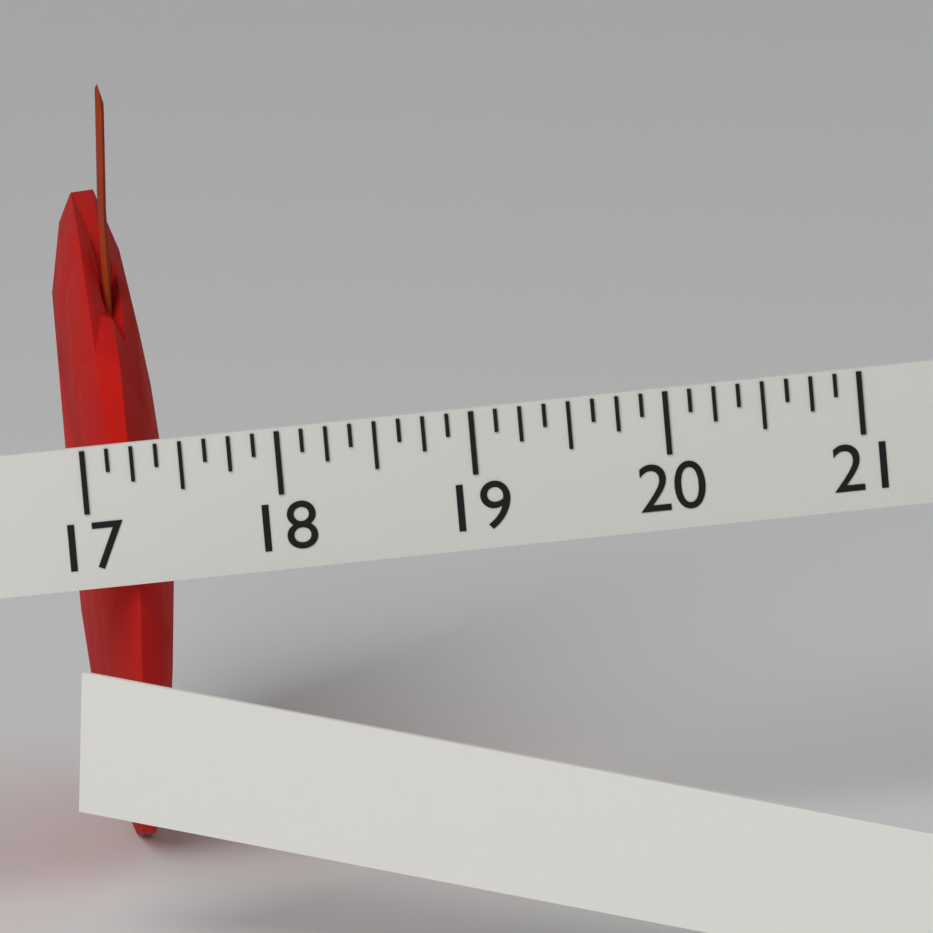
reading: 17.500 (no unit)
